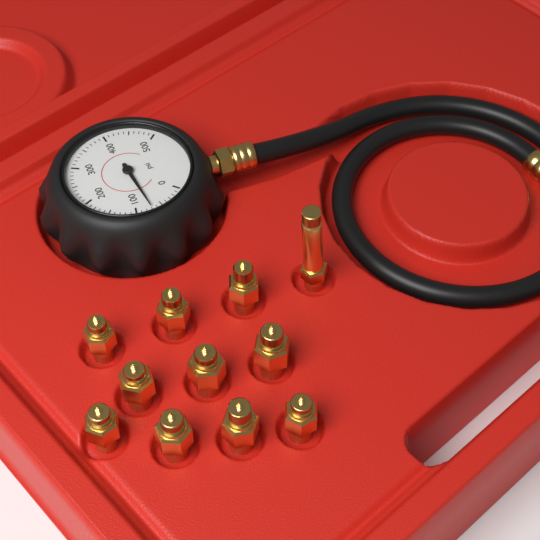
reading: 70 psi
